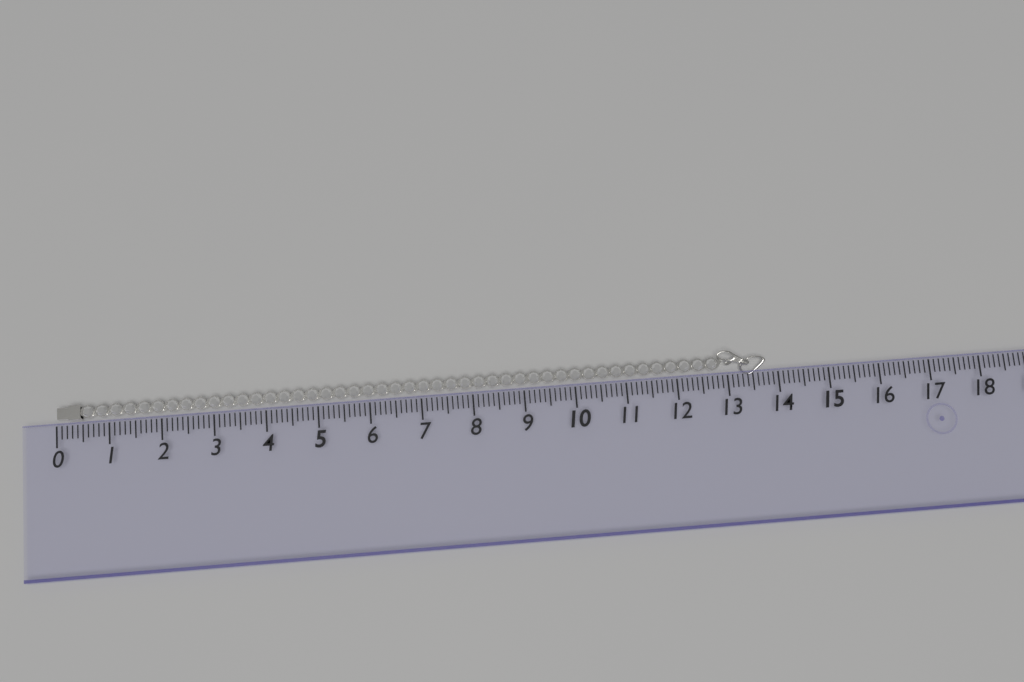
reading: 13.8 (no unit)
